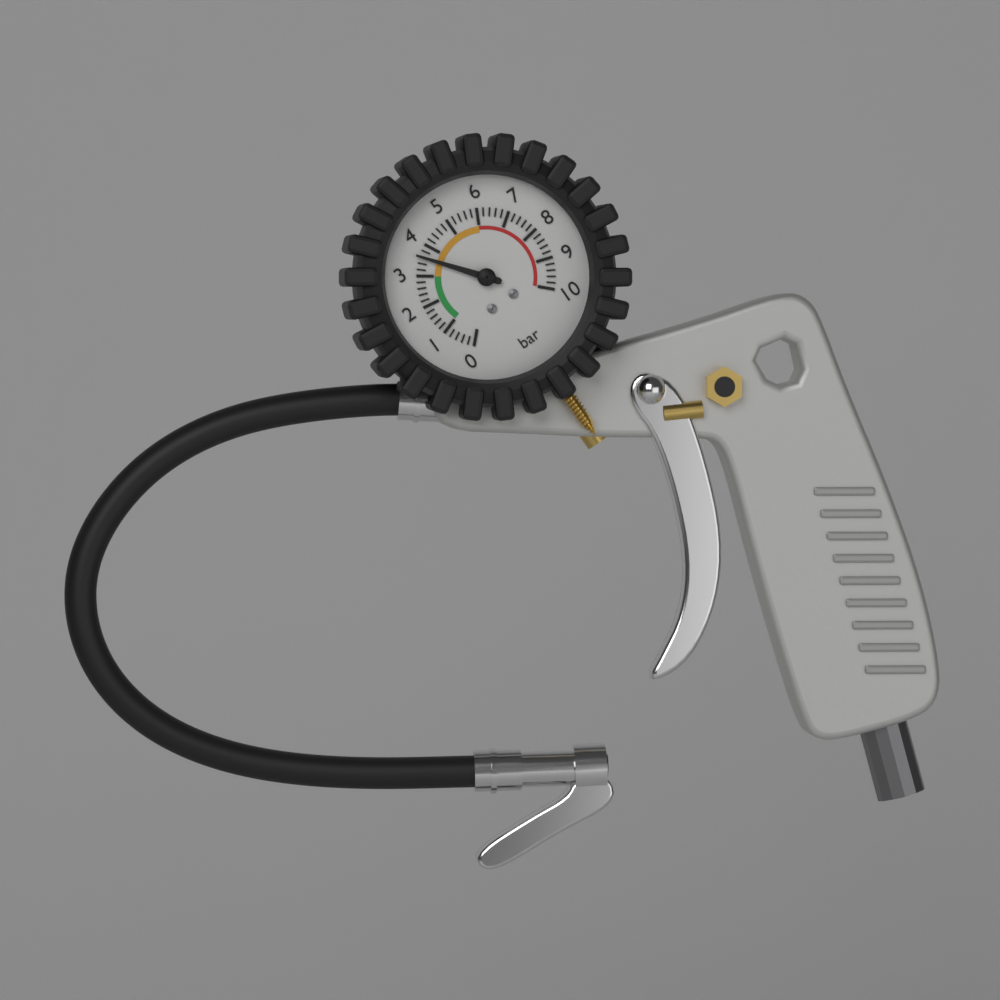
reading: 3.6 bar
